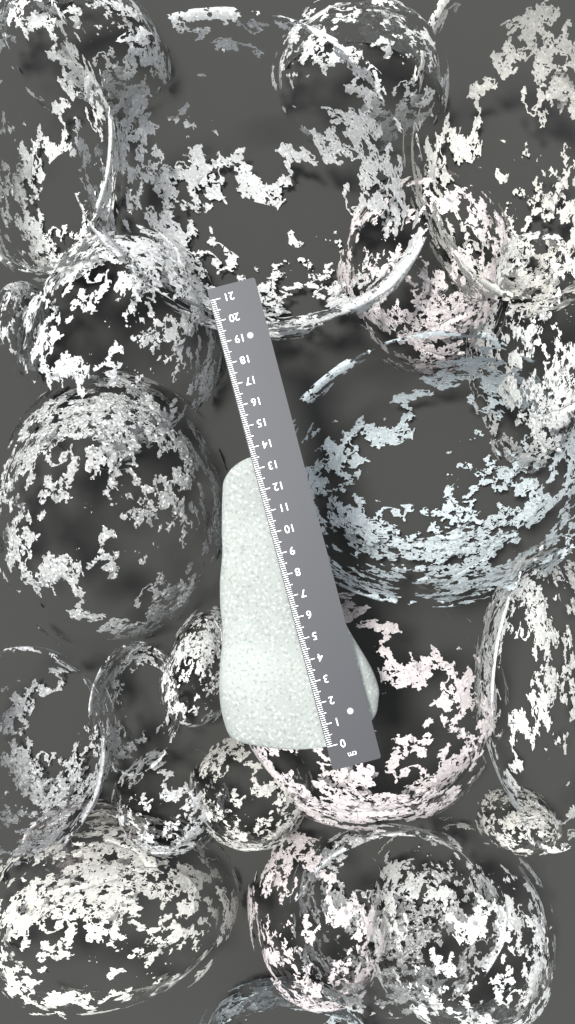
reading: 13.6 cm
